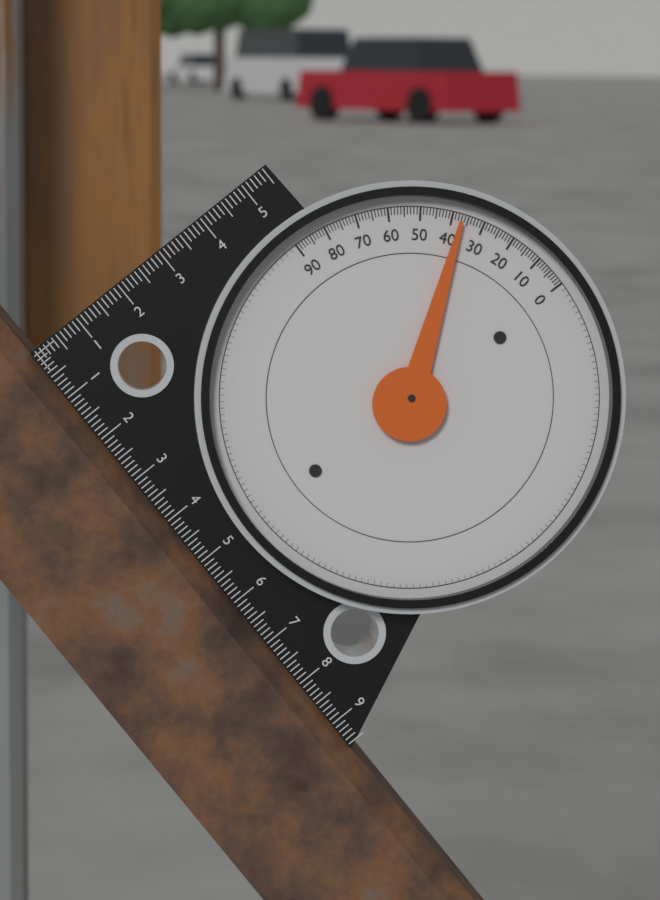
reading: 37 (no unit)
